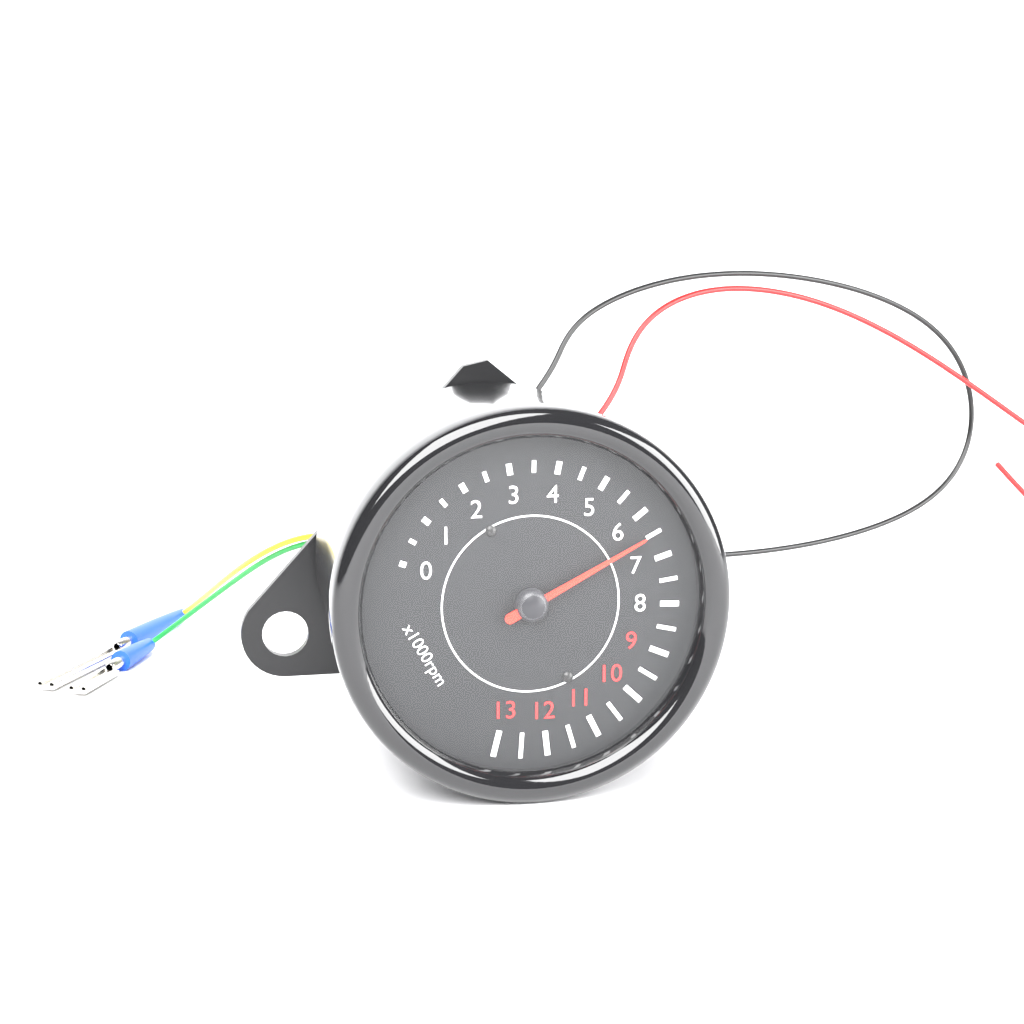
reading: 6.5 x1000rpm
